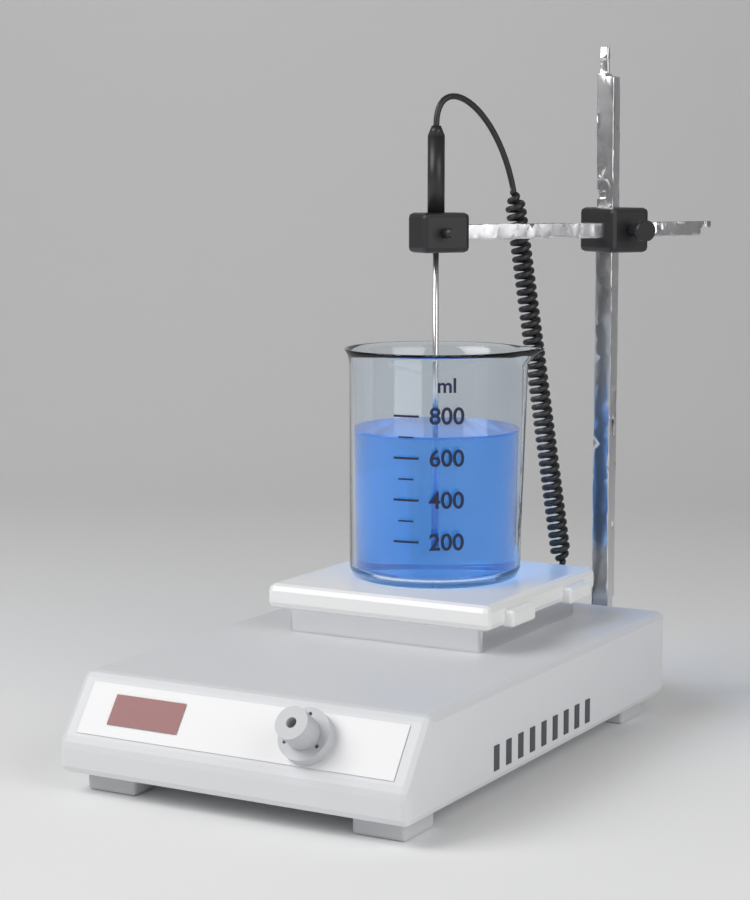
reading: 700 ml
